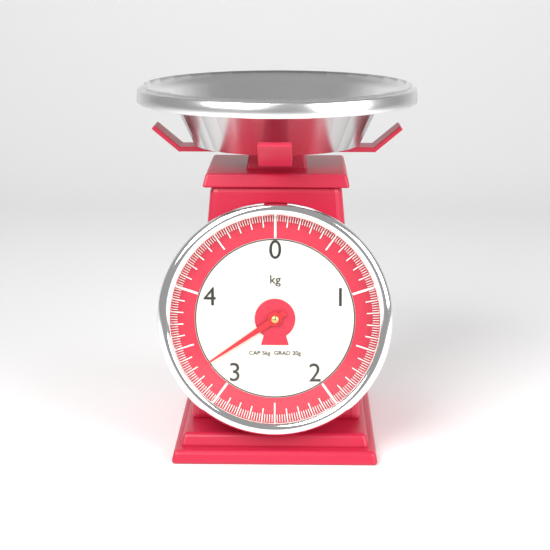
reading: 3.28 kg
